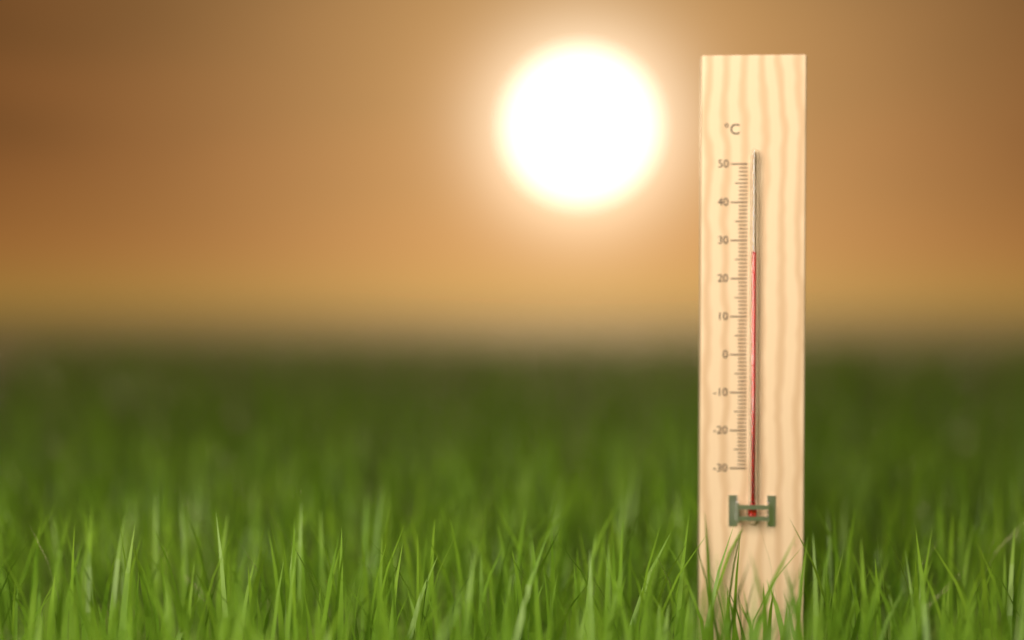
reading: 27 °C
